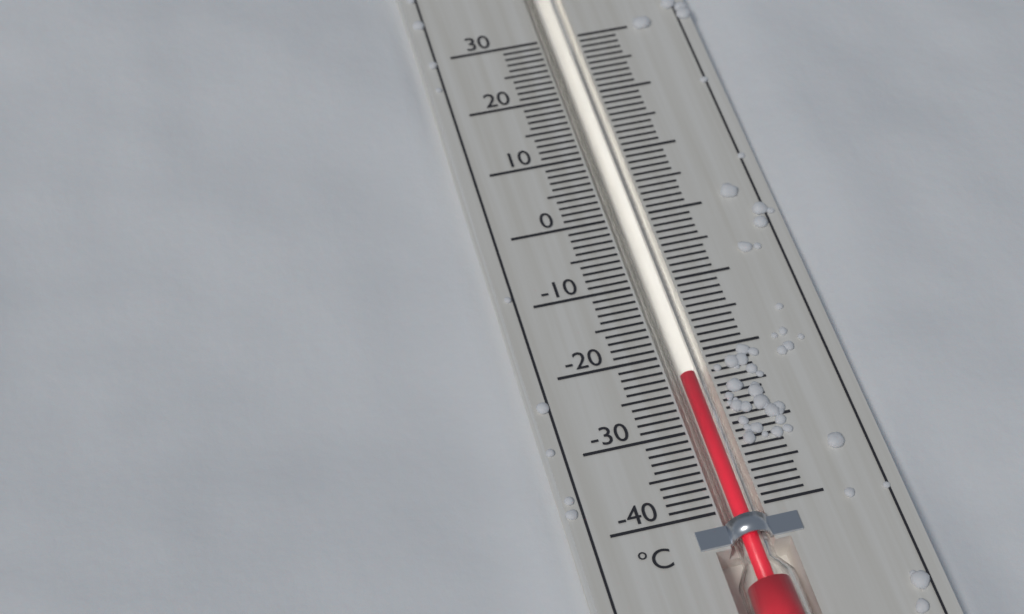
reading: -23 °C
